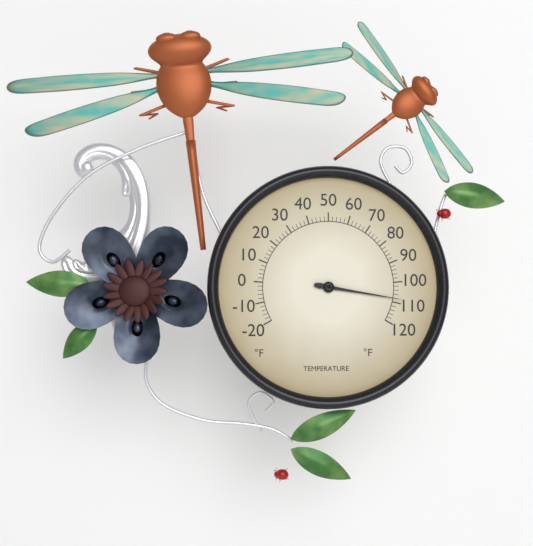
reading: 108 °F
